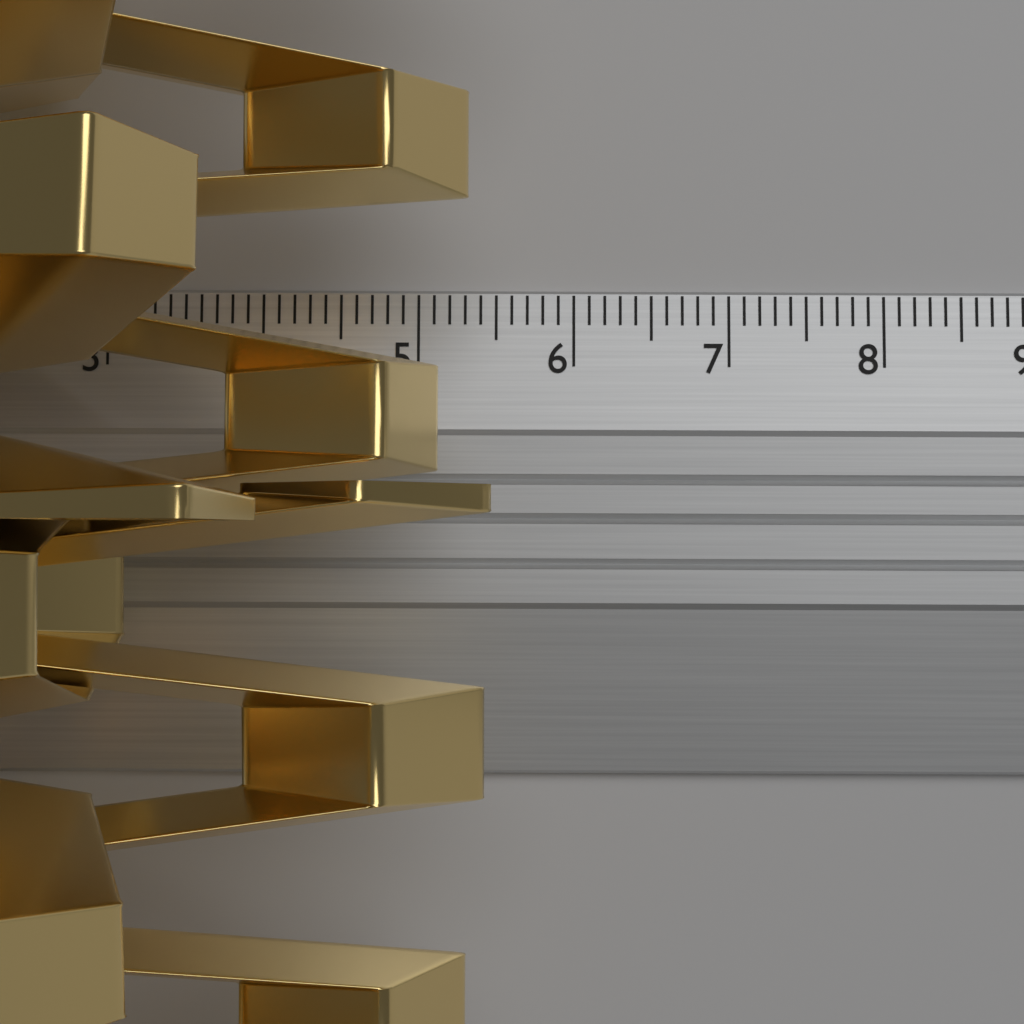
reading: 5.5 cm
